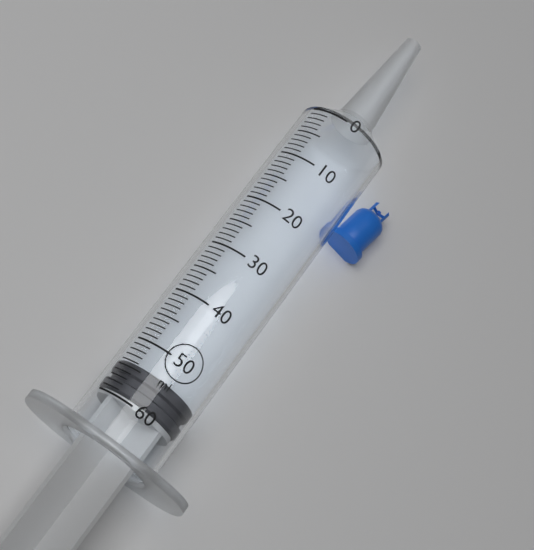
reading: 54 ml
